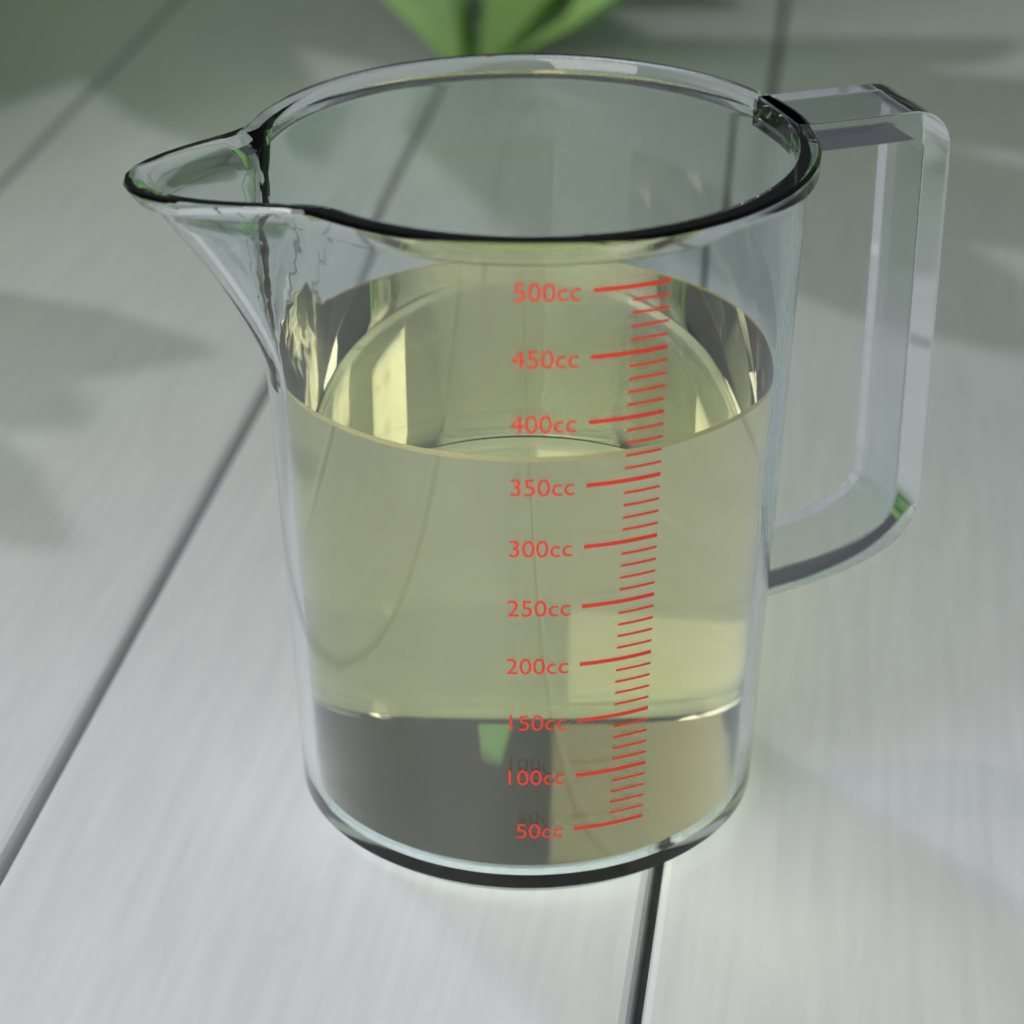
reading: 370 cc
